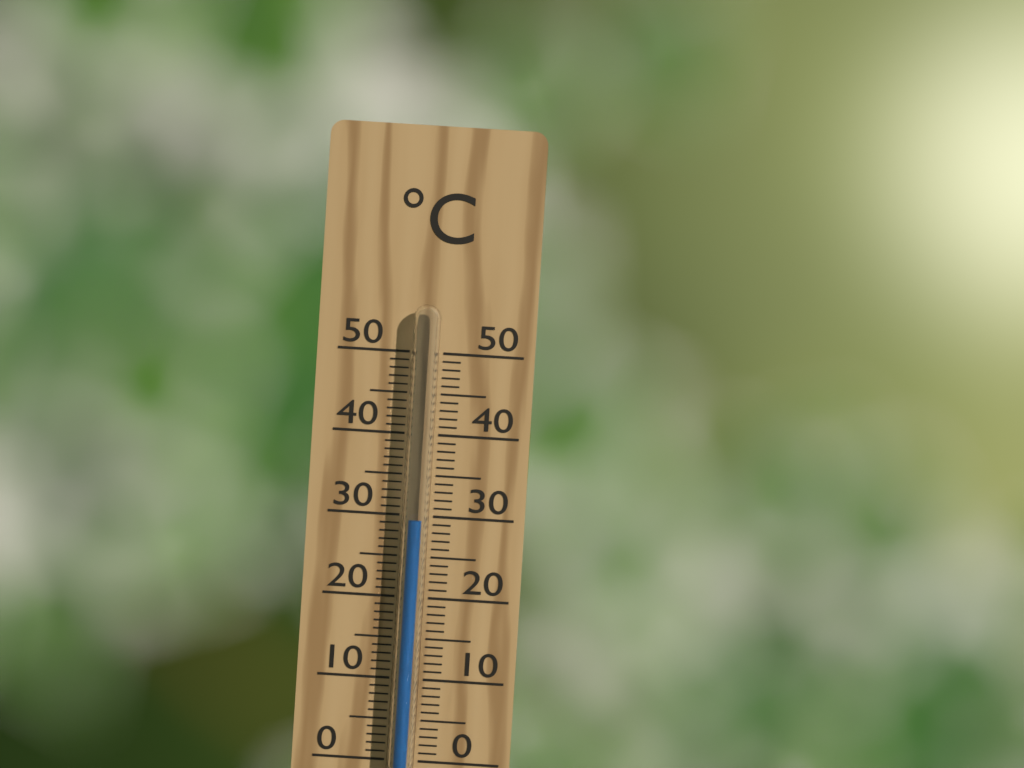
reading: 29.5 °C
